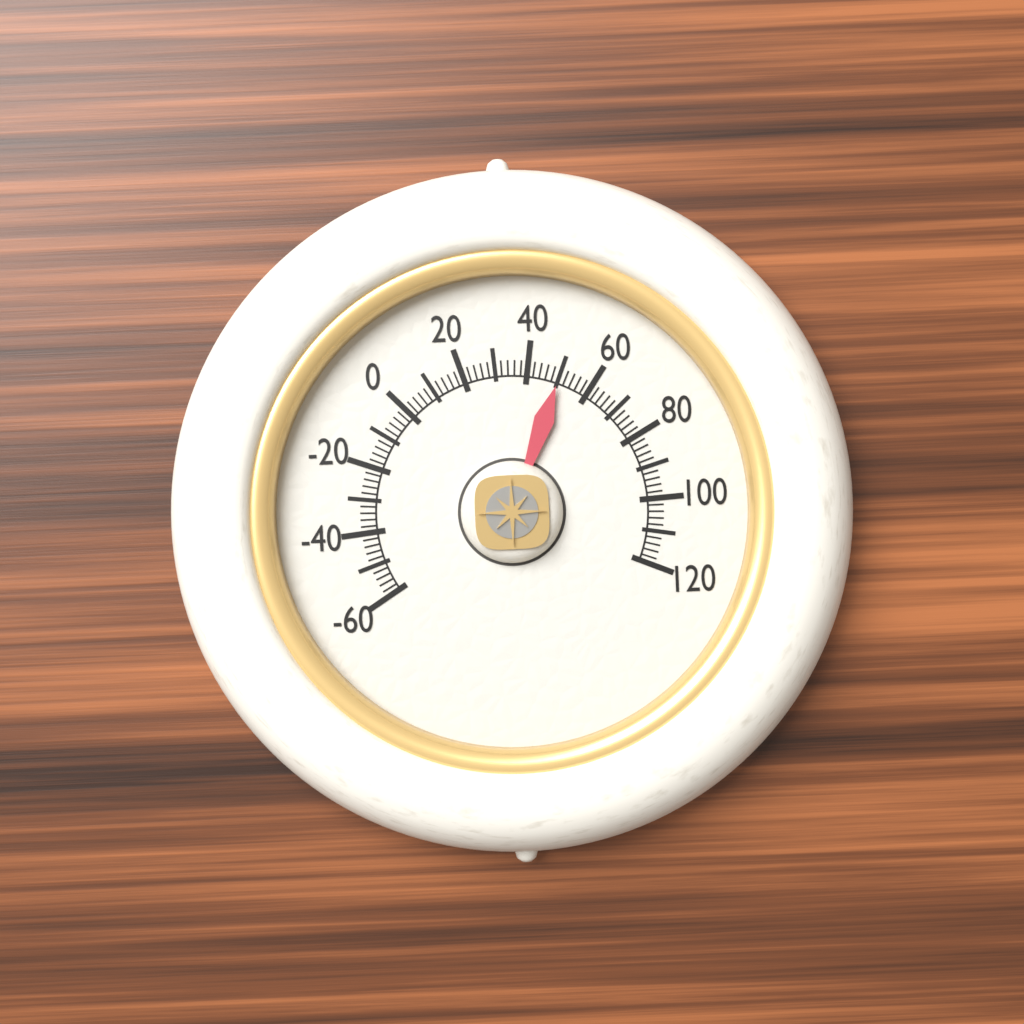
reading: 50 (no unit)
